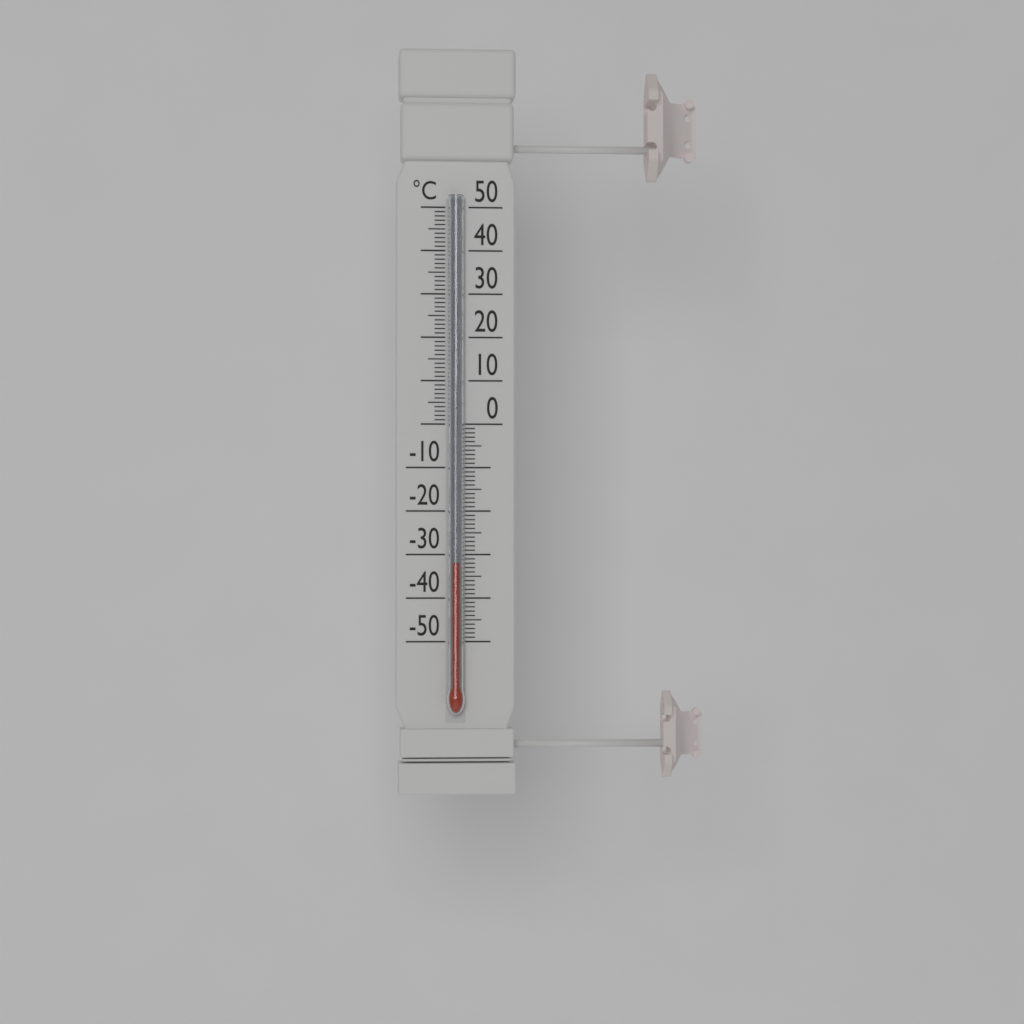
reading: -32 °C
